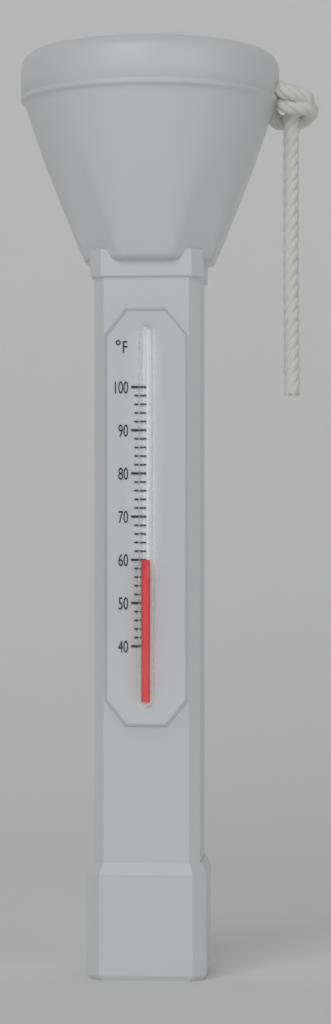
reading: 60 °F
